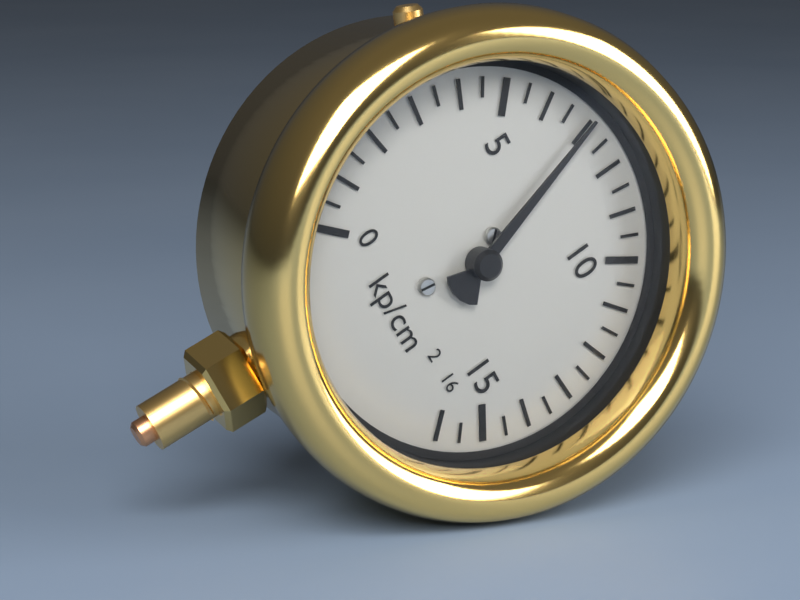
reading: 7.0 kp/cm²
